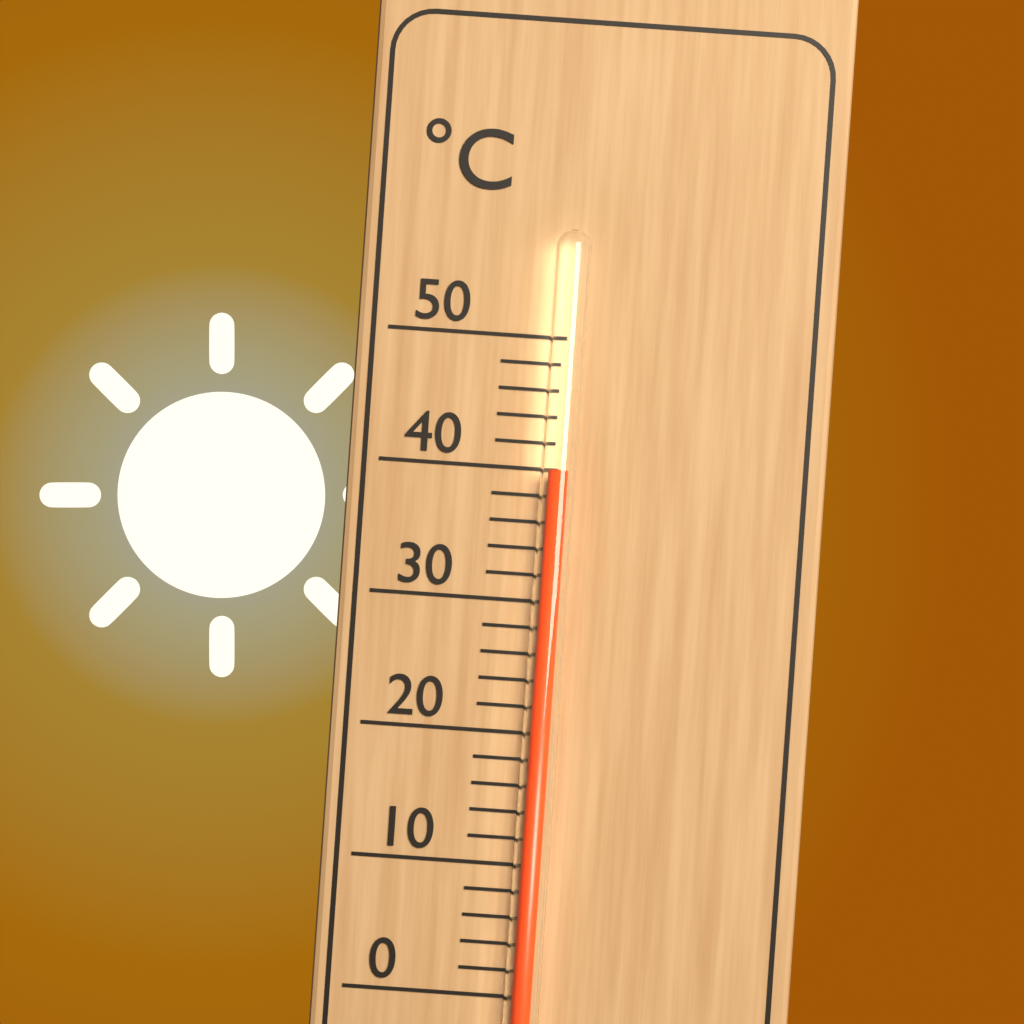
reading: 40 °C
